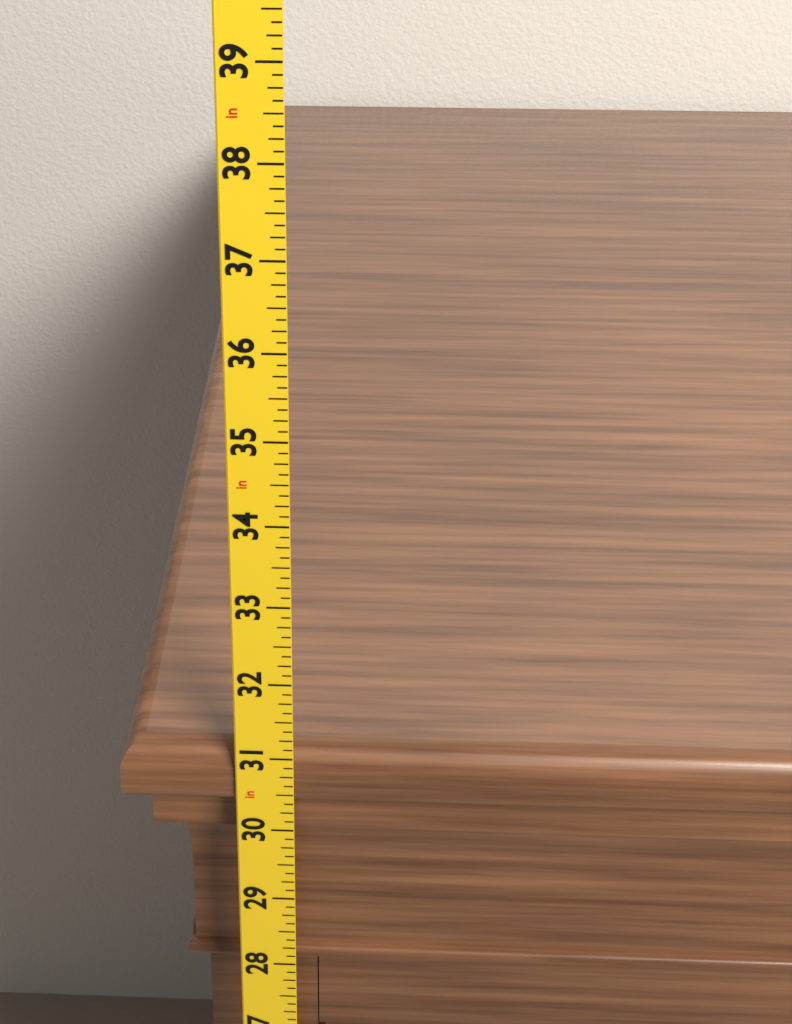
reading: 31.000 in
